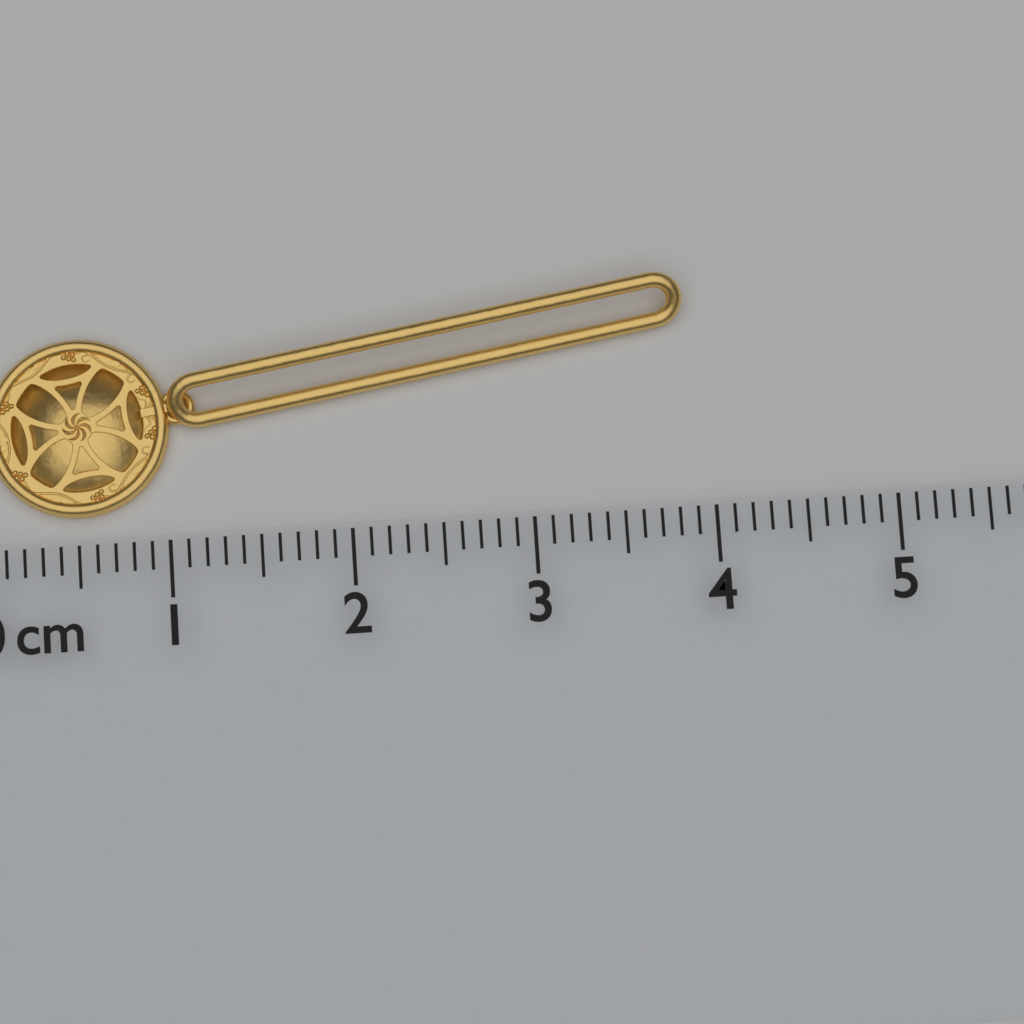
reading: 3.9 cm
